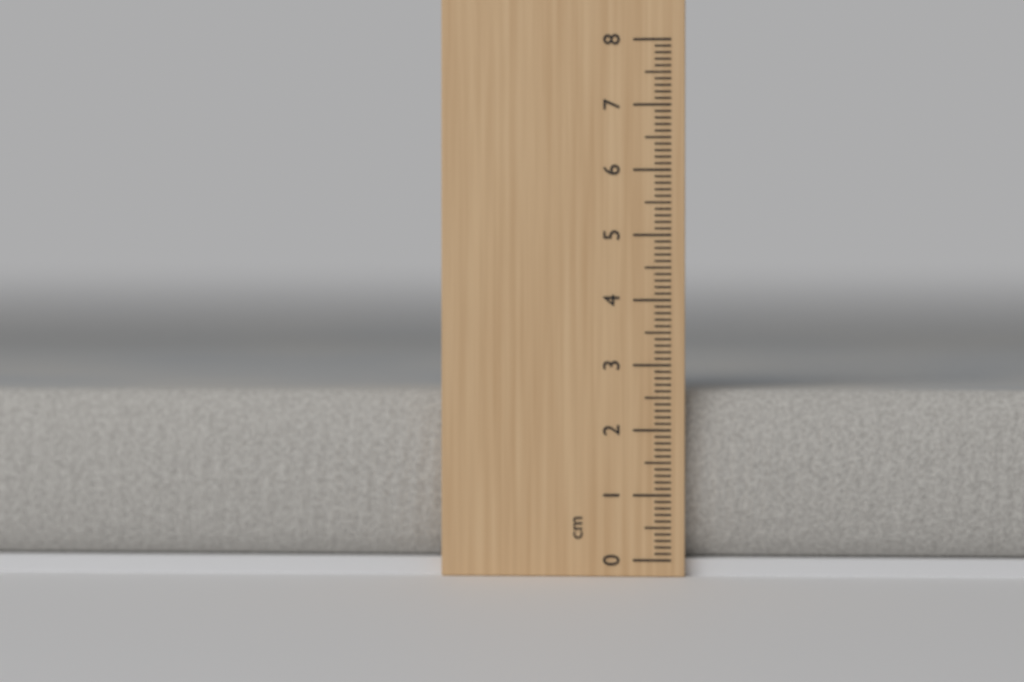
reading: 2.6 cm
